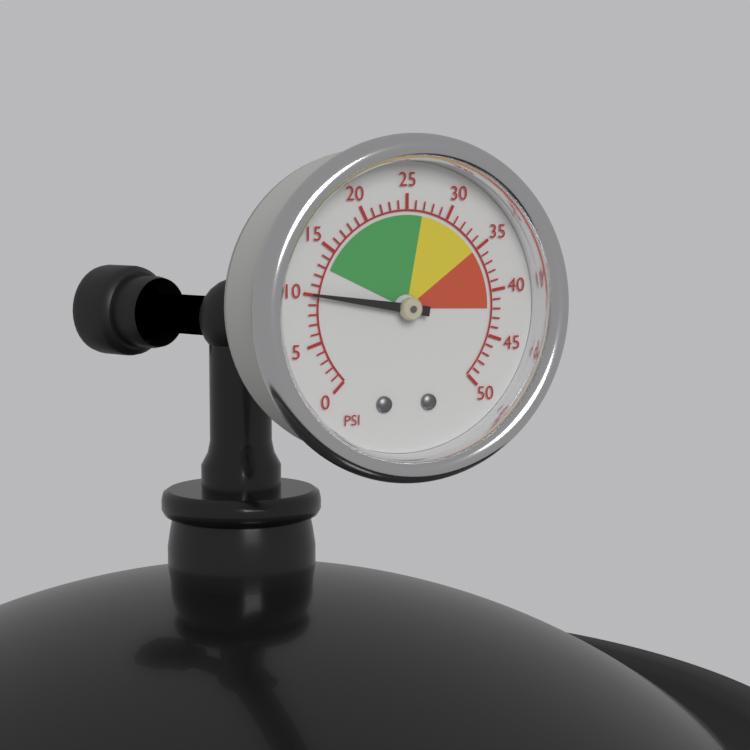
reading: 10 psi
